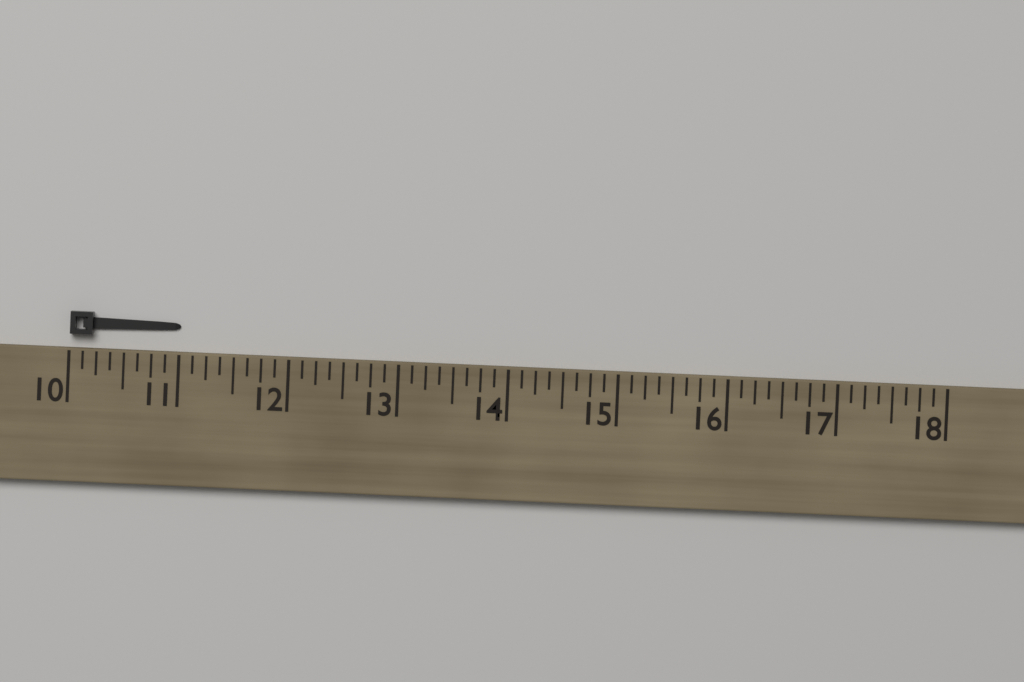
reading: 11.000 (no unit)
